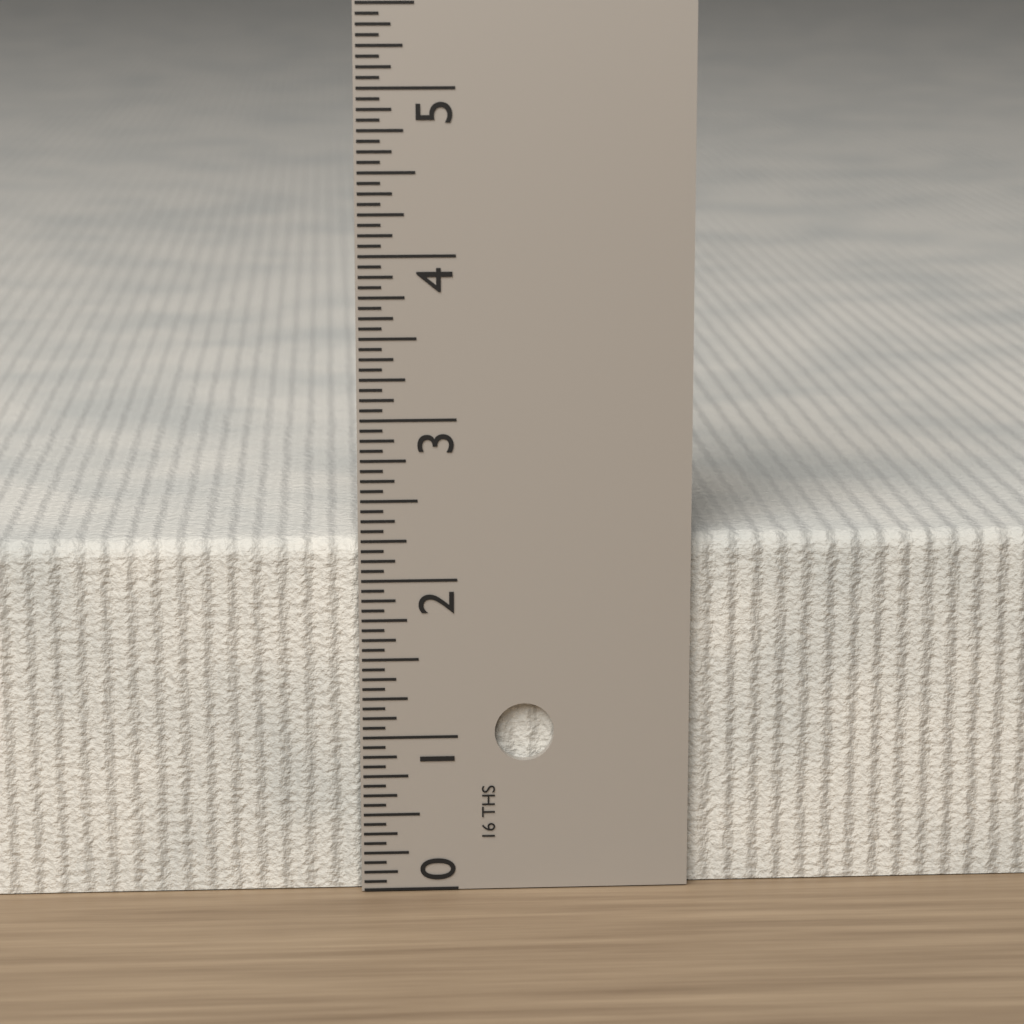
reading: 2.2500 in
